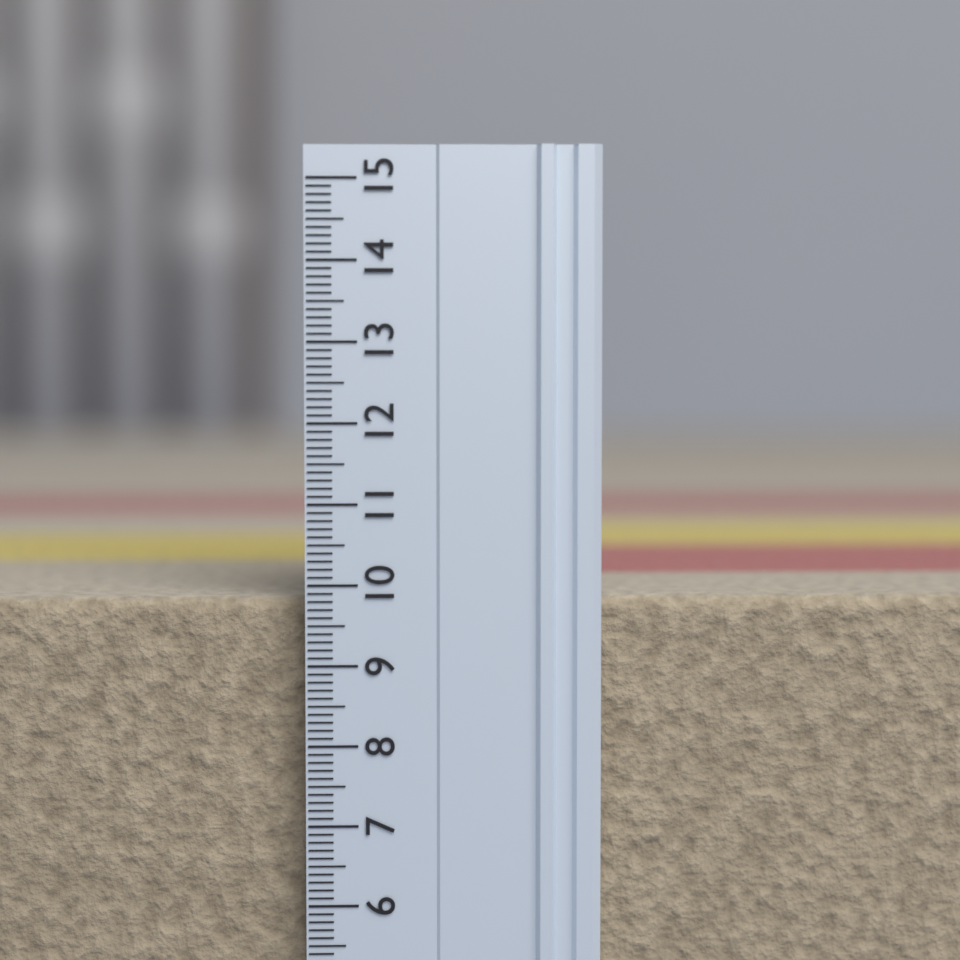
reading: 9.8 (no unit)
